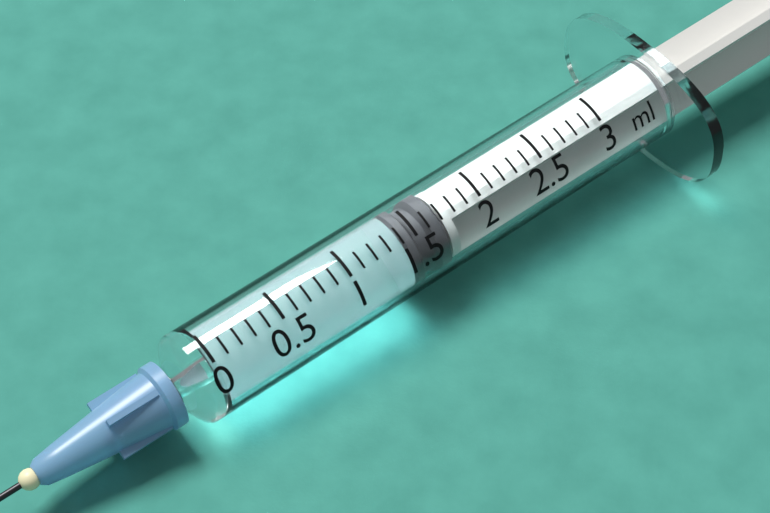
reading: 1.4 ml
